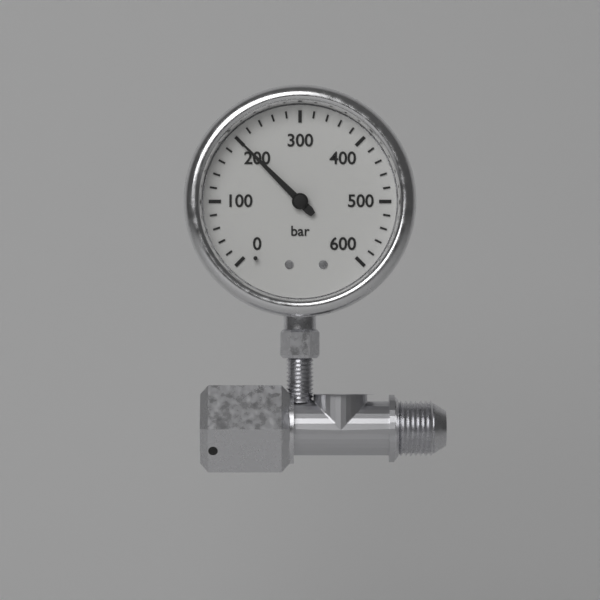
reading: 200 bar
